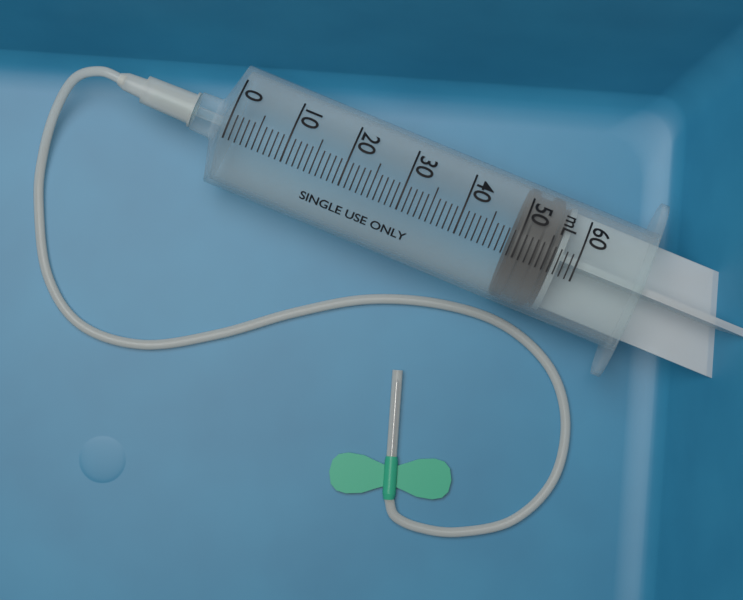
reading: 49 mL
